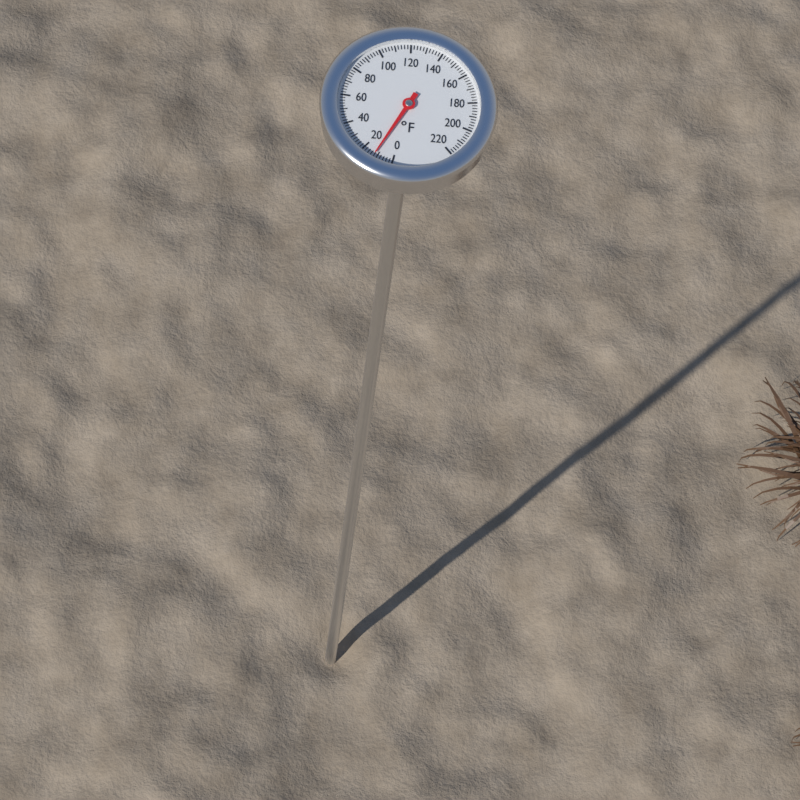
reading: 12 °F
